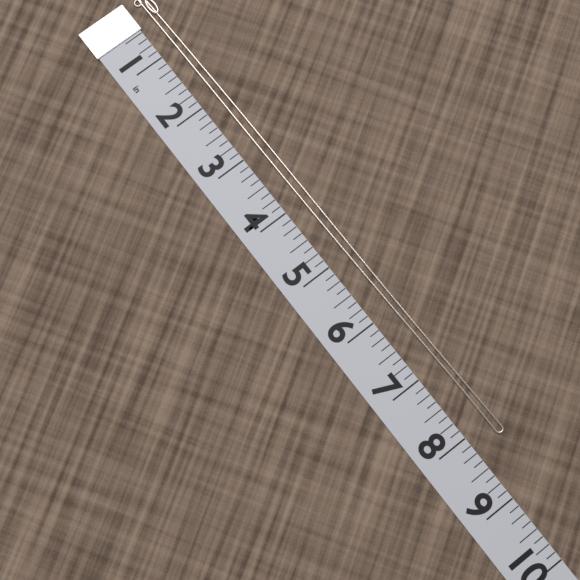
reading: 8.250 in
